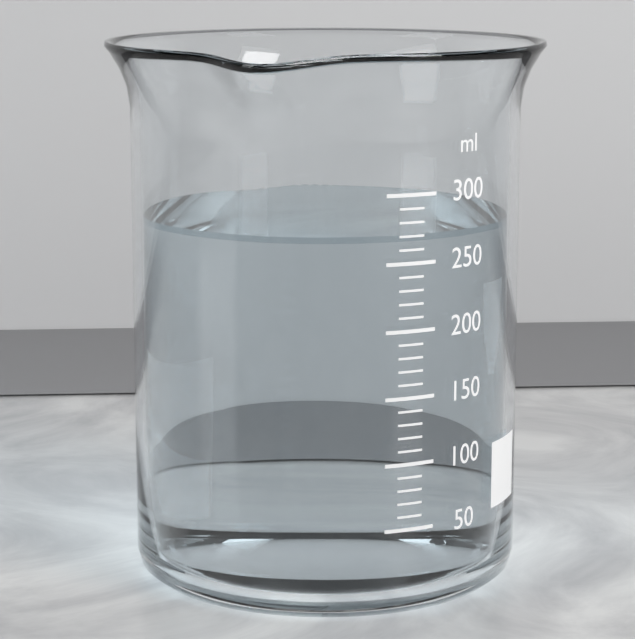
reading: 270 ml
